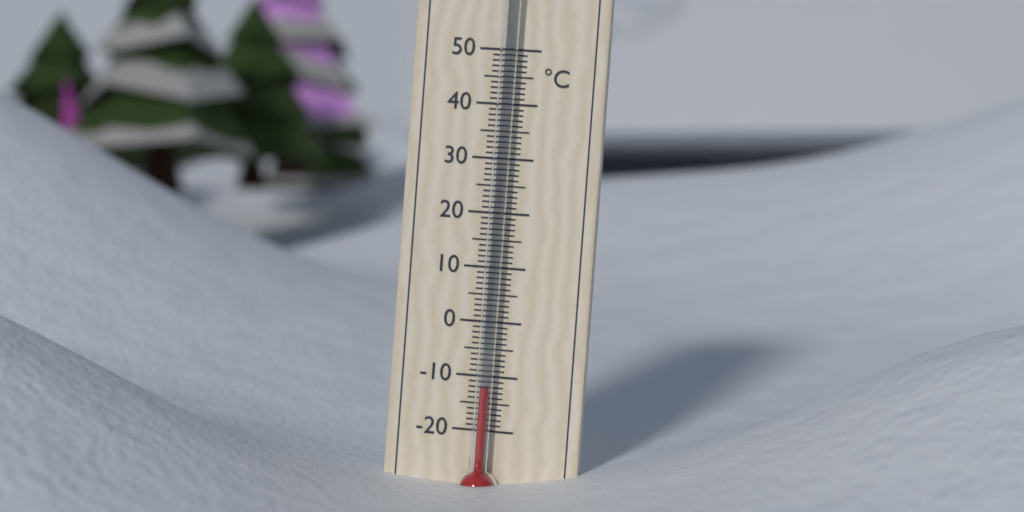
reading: -12 °C
